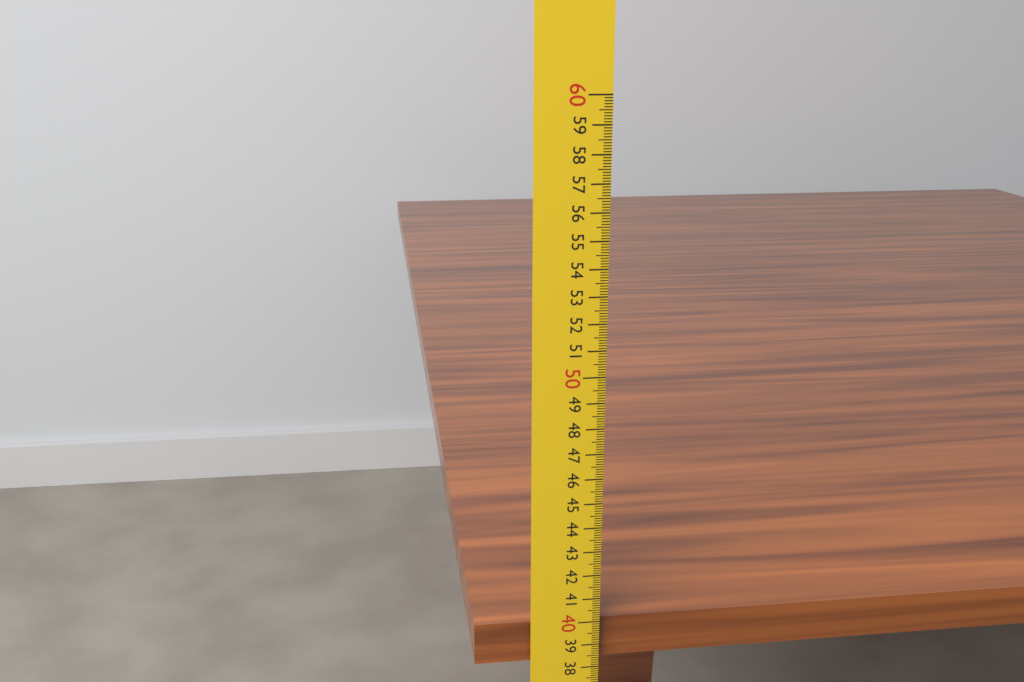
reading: 40.0 cm
